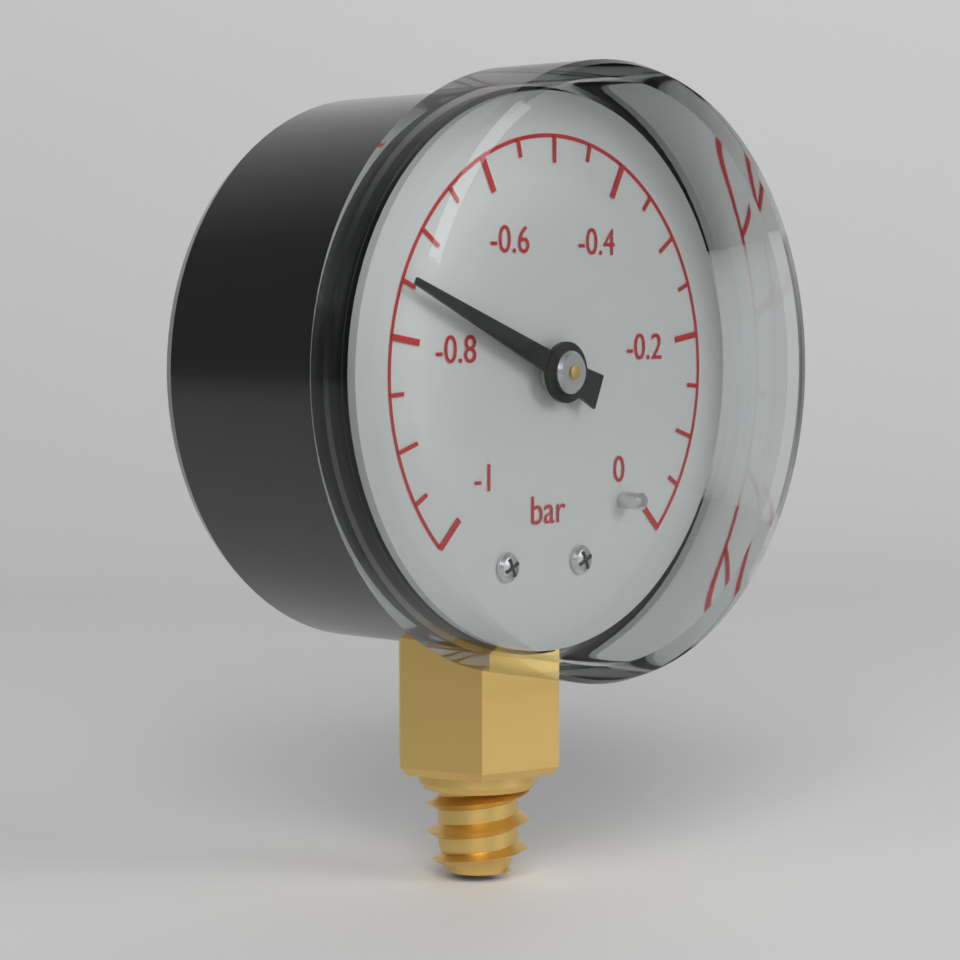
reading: -0.75 bar
